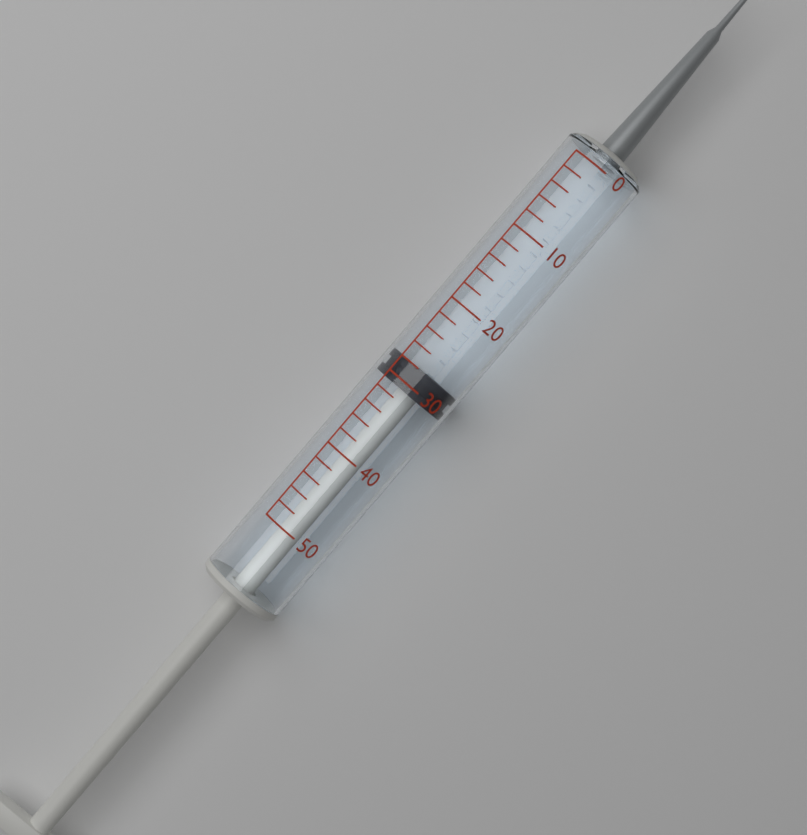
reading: 28 (no unit)
